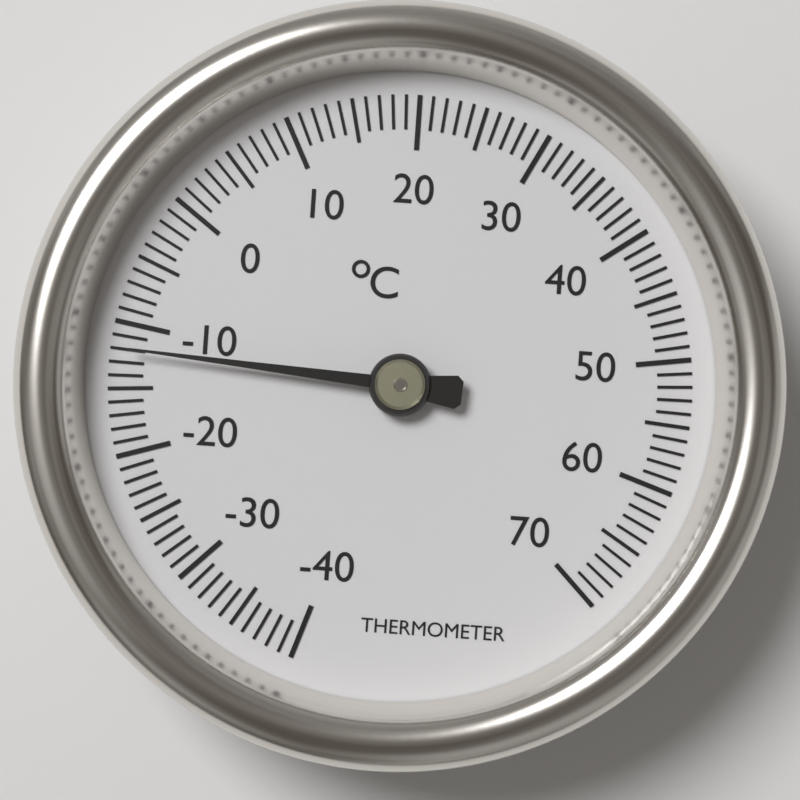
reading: -12 °C
